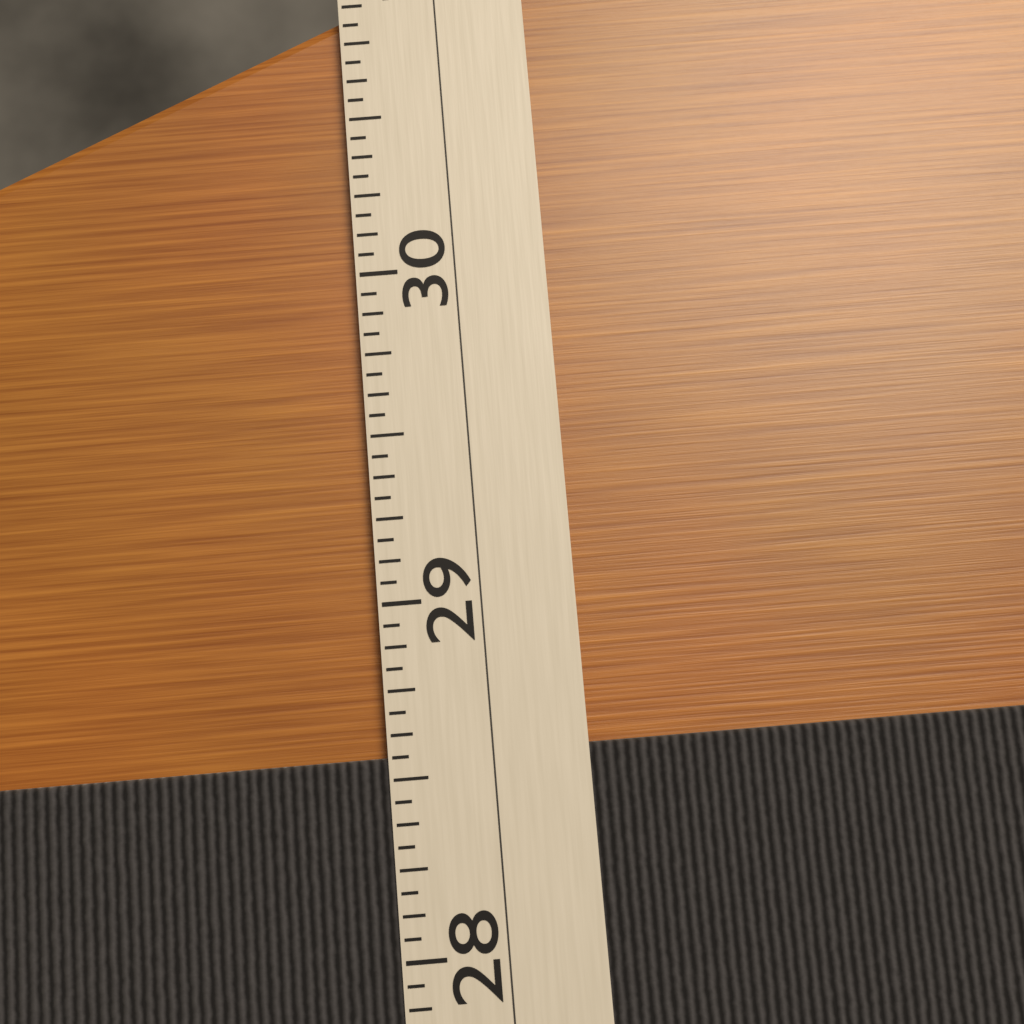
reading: 28.5625 (no unit)
